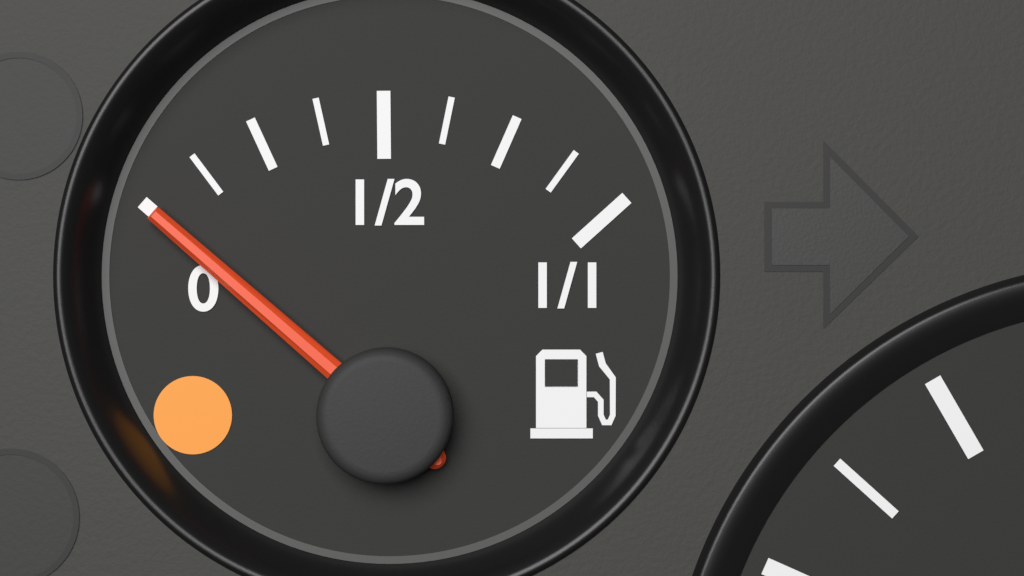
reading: 0.000 (no unit)
